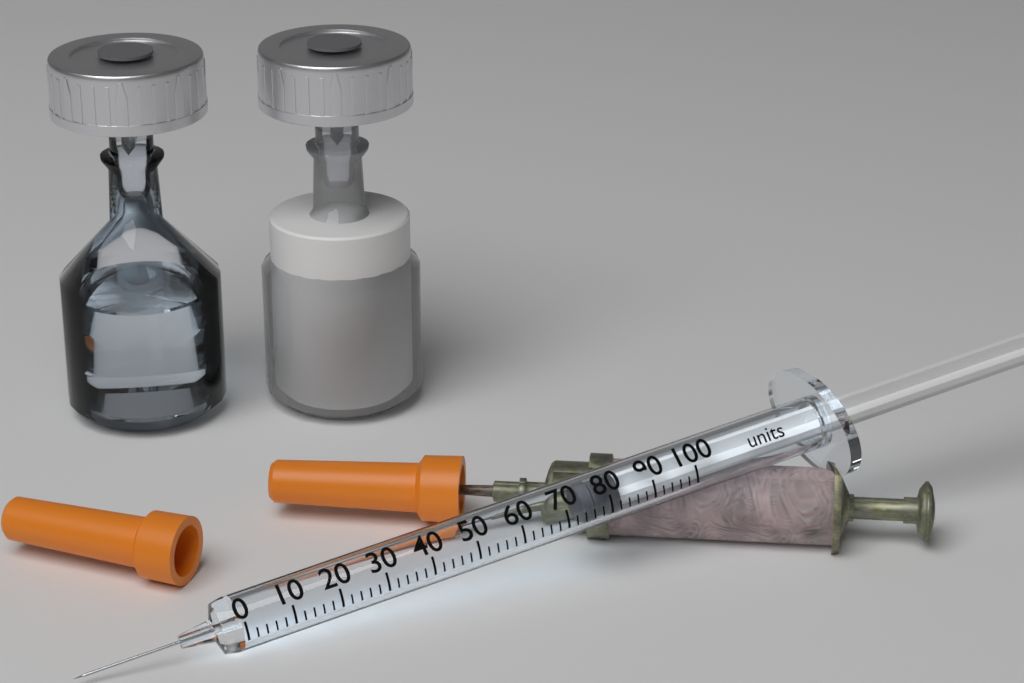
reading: 74 units
